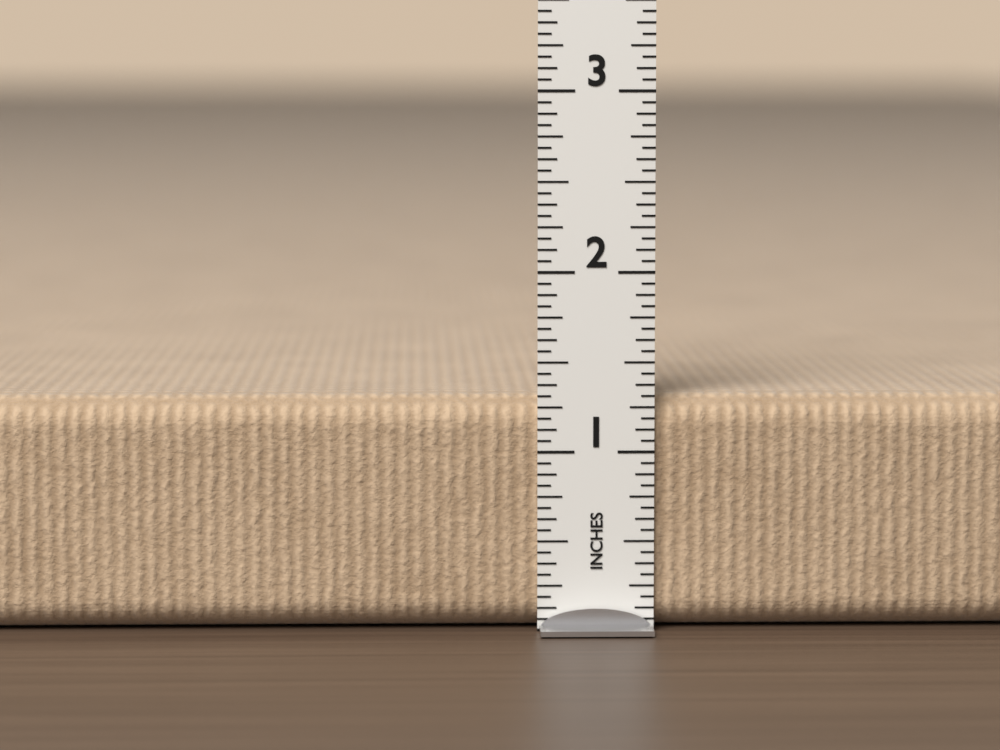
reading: 1.3125 in
